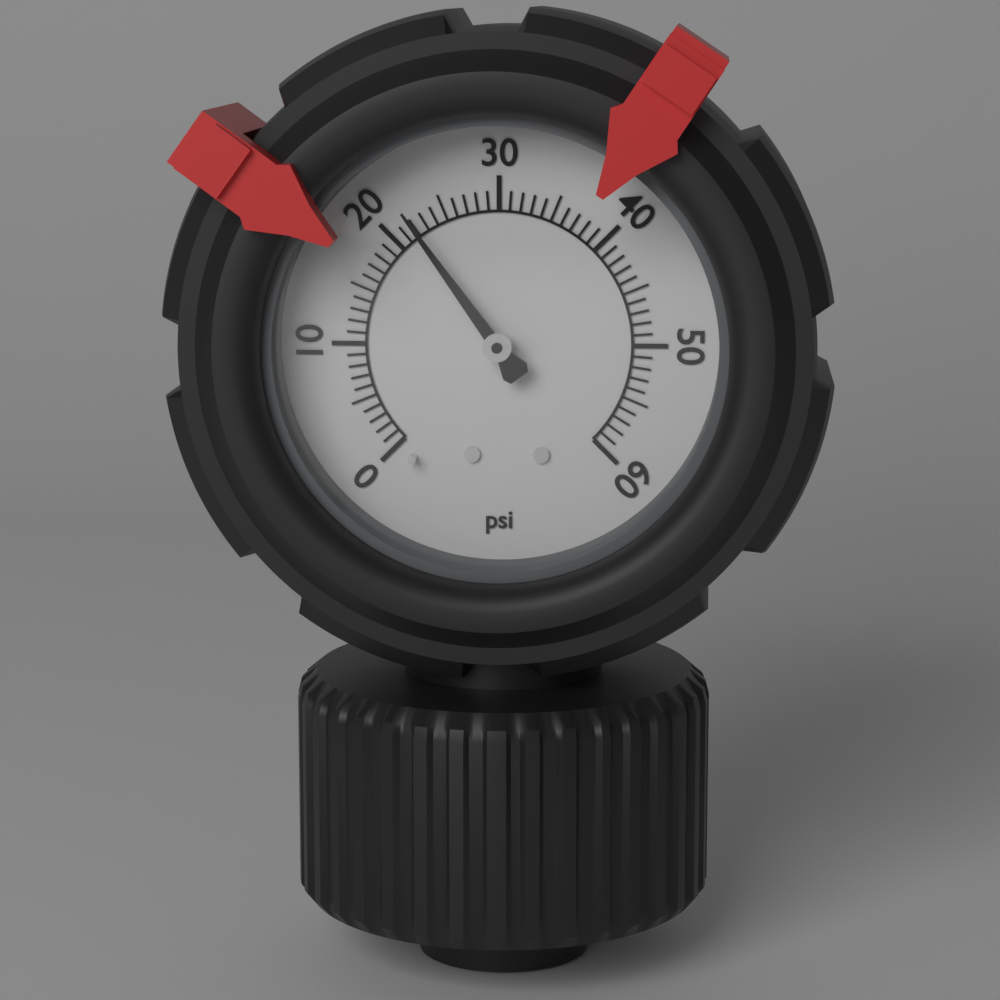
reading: 22 psi
